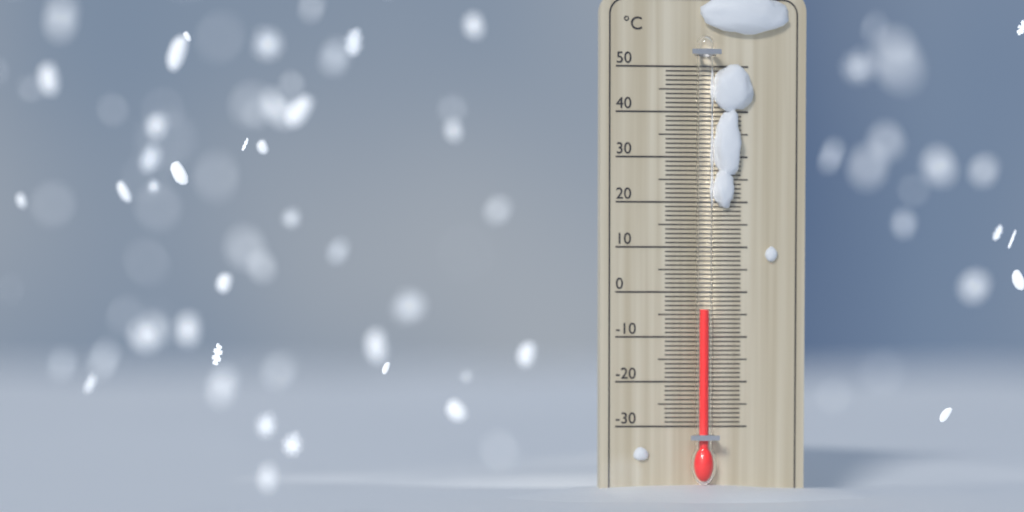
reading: -4 °C
